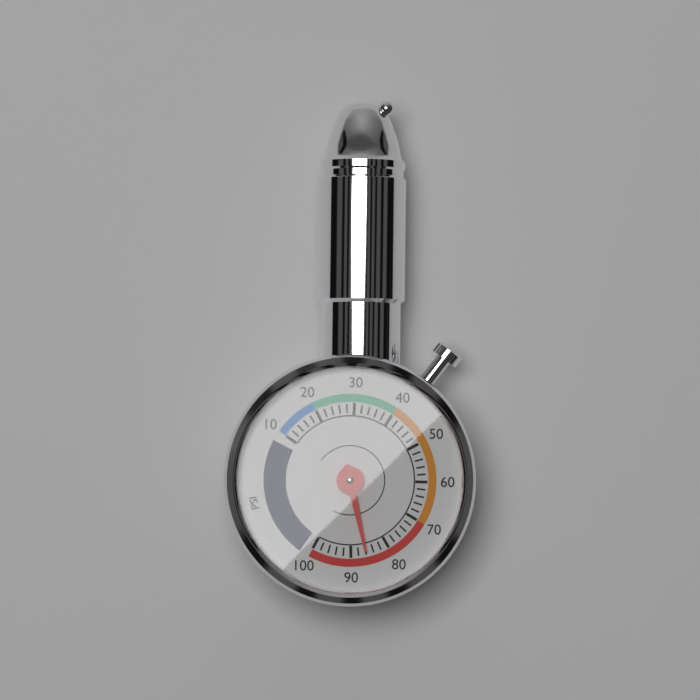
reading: 86 psi
